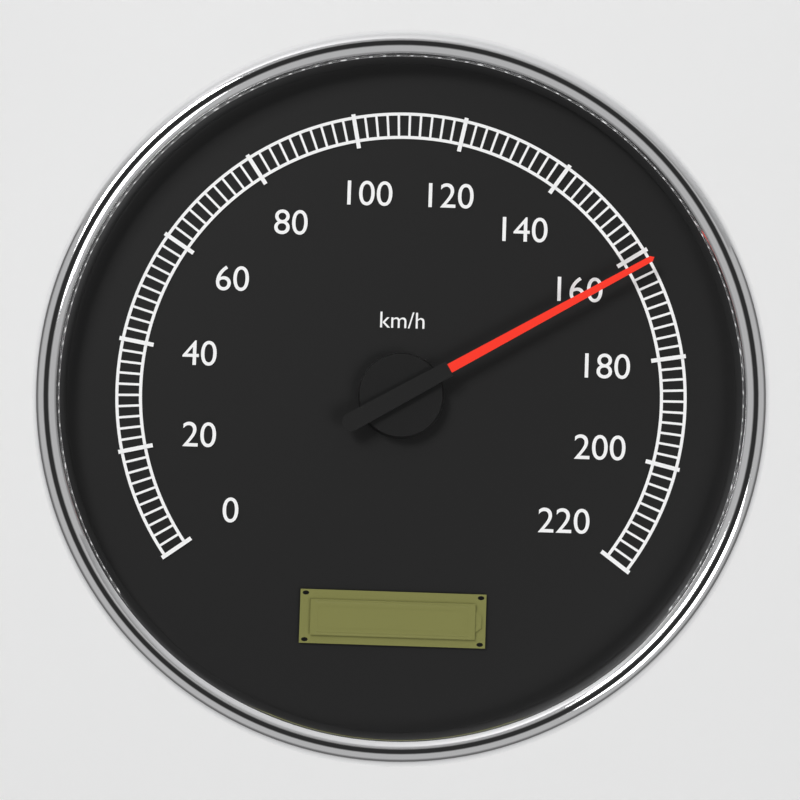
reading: 162 km/h
